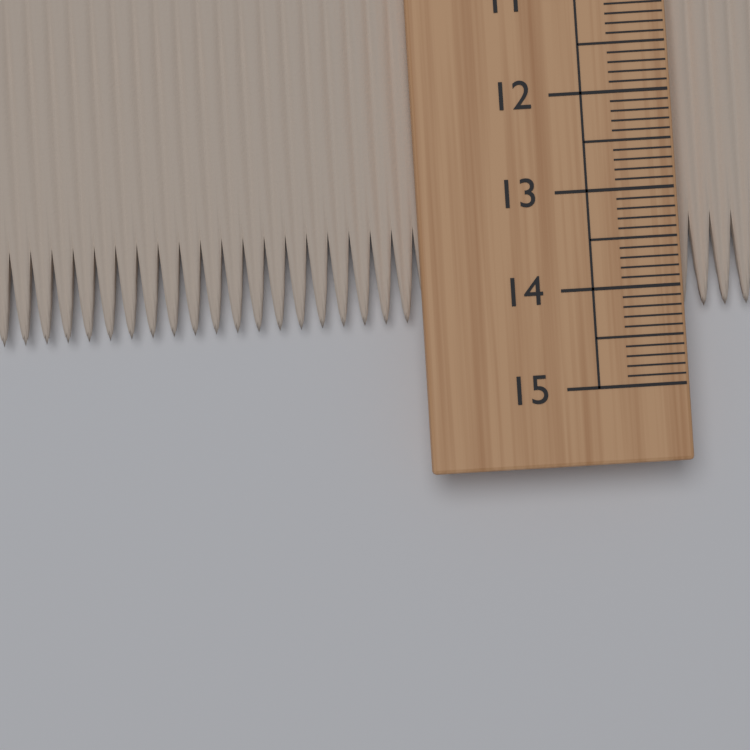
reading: 14.2 cm
